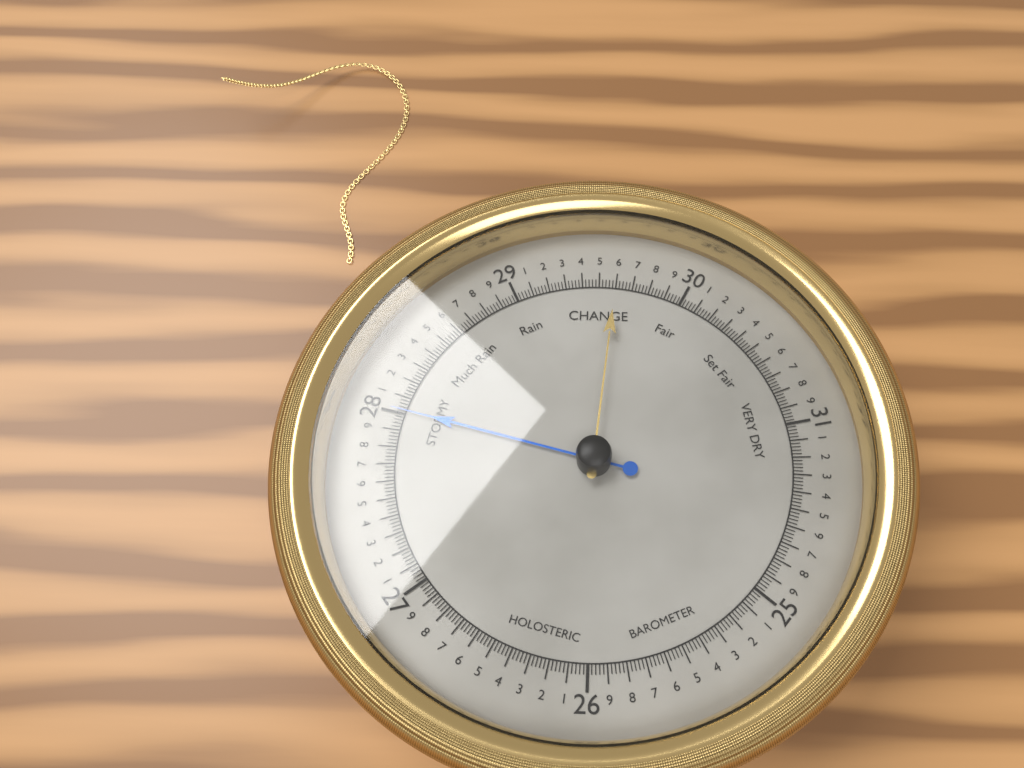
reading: 28.02 (no unit)
